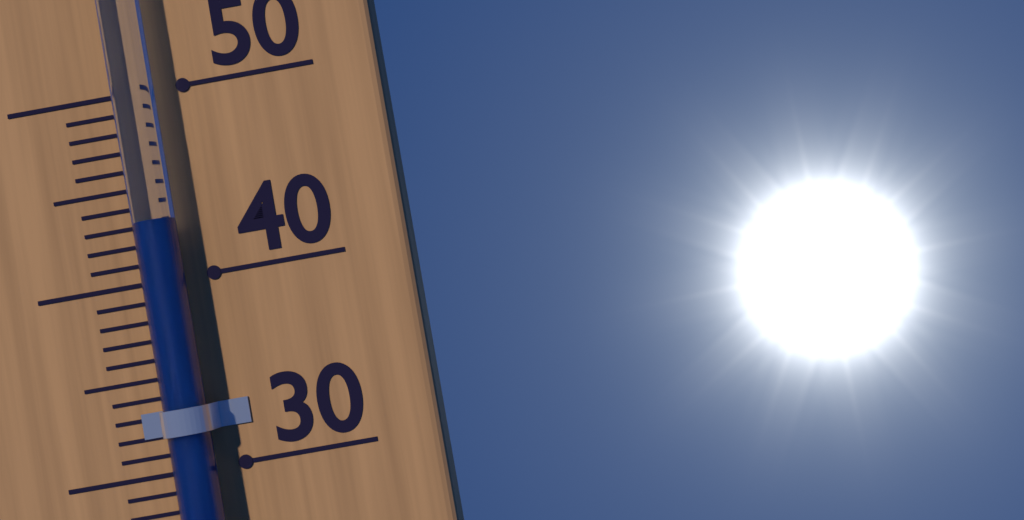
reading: 43 °C
